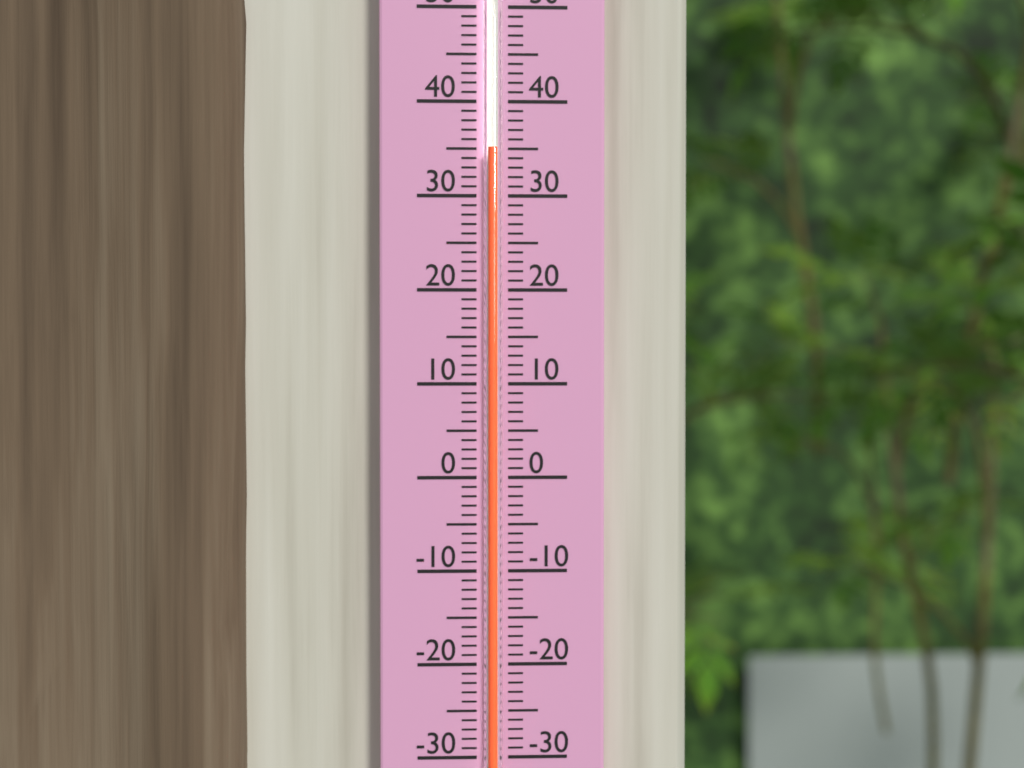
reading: 35 (no unit)
